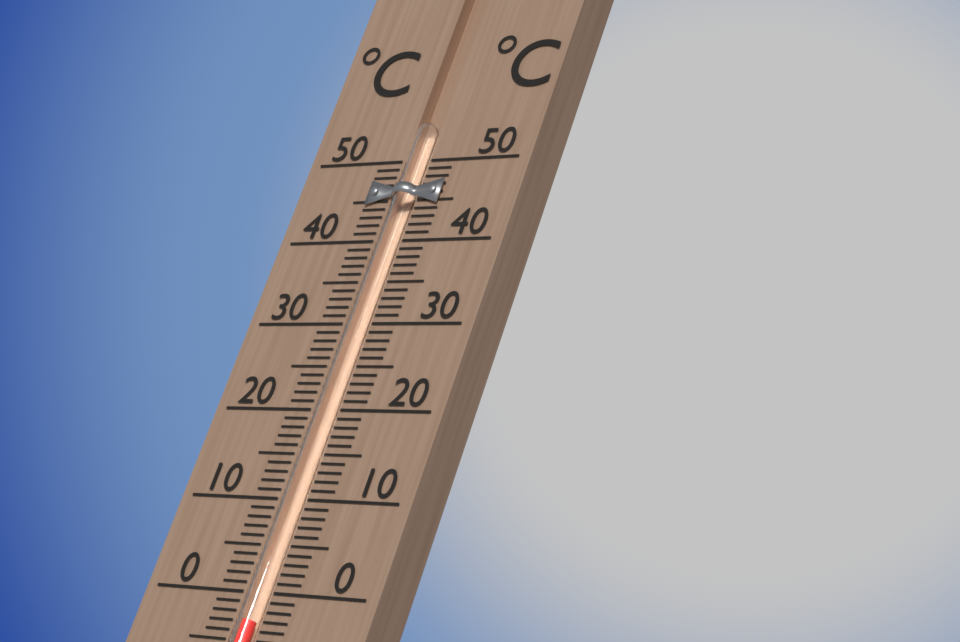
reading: -3 °C
